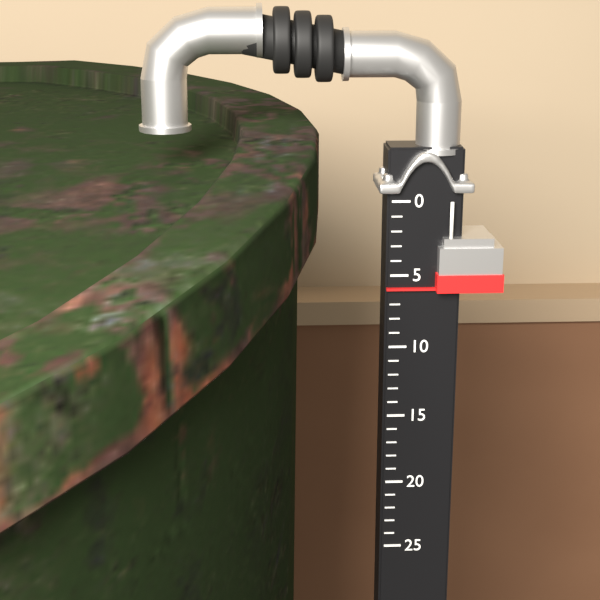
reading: 6 (no unit)
